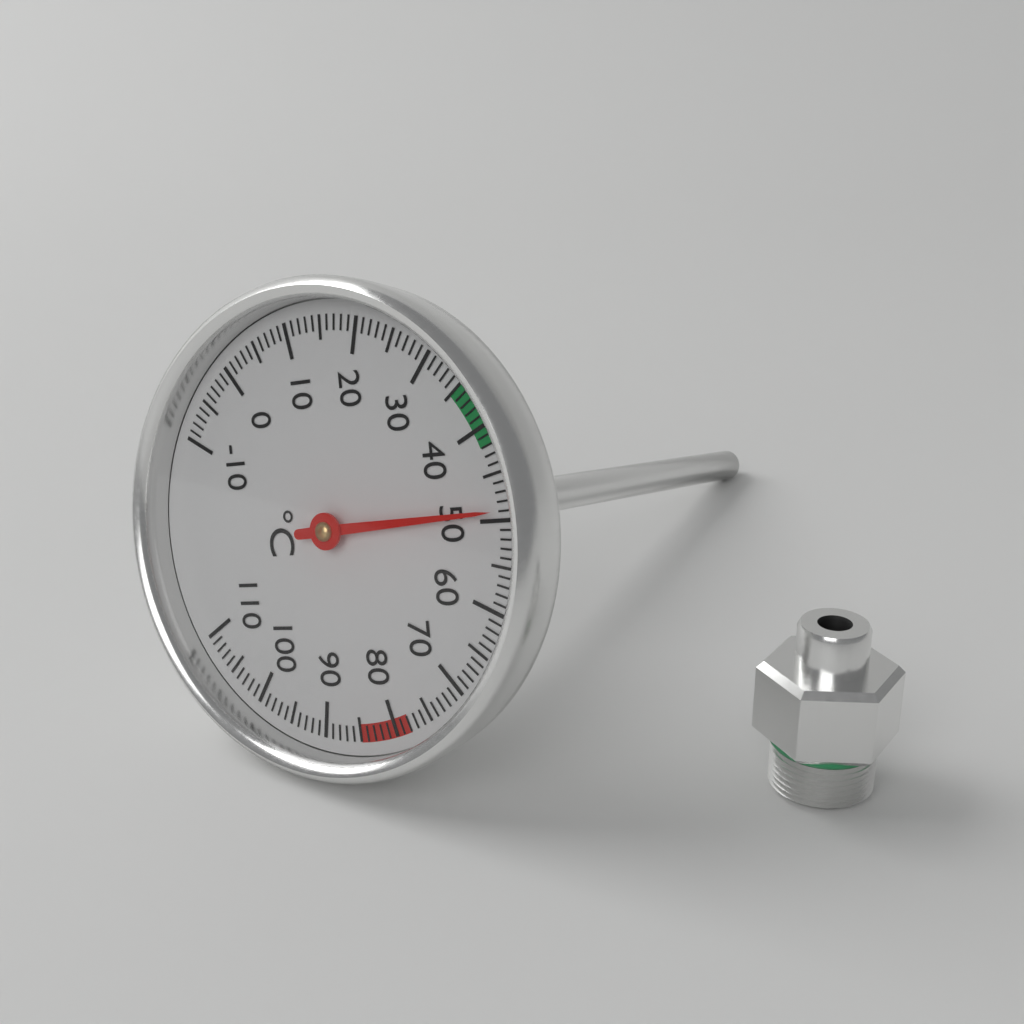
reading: 49 °C
